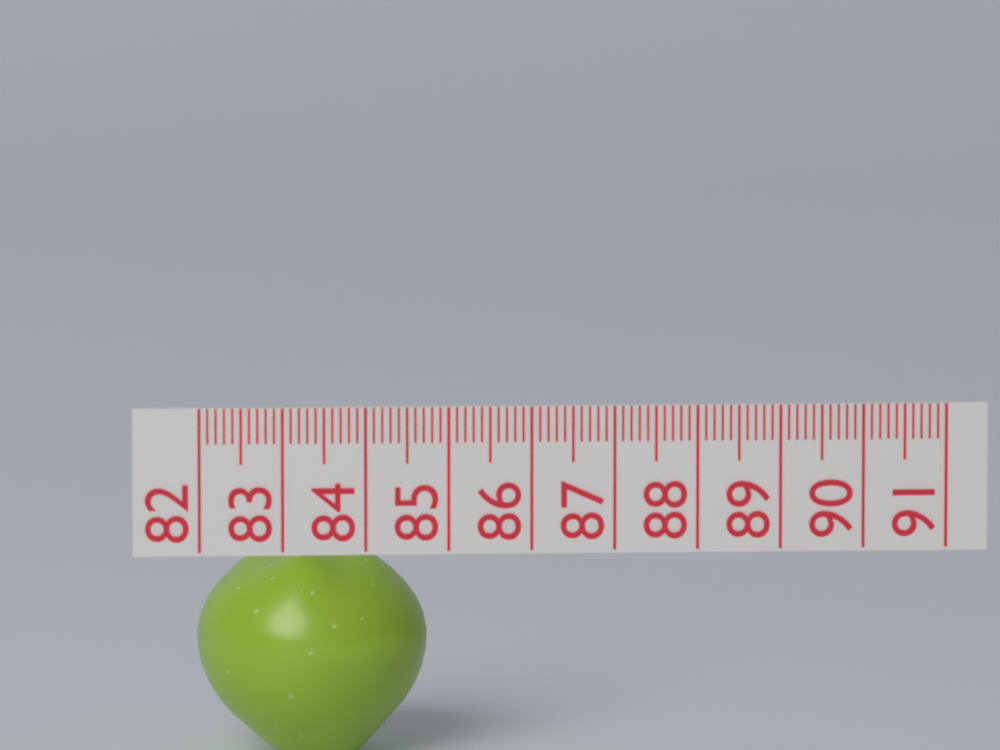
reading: 84.8 (no unit)
